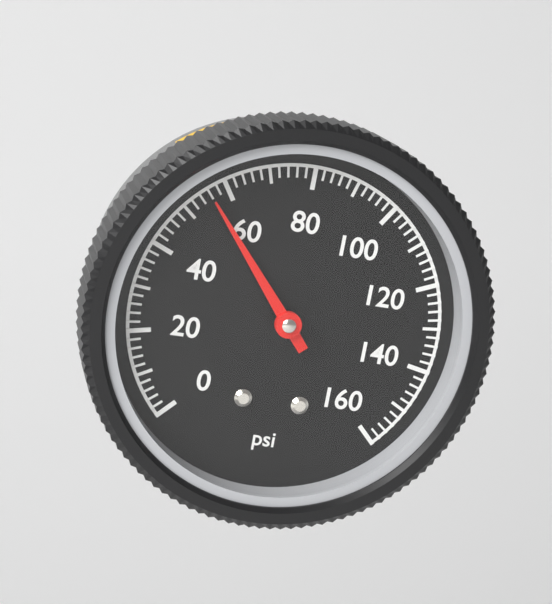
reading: 56 psi
